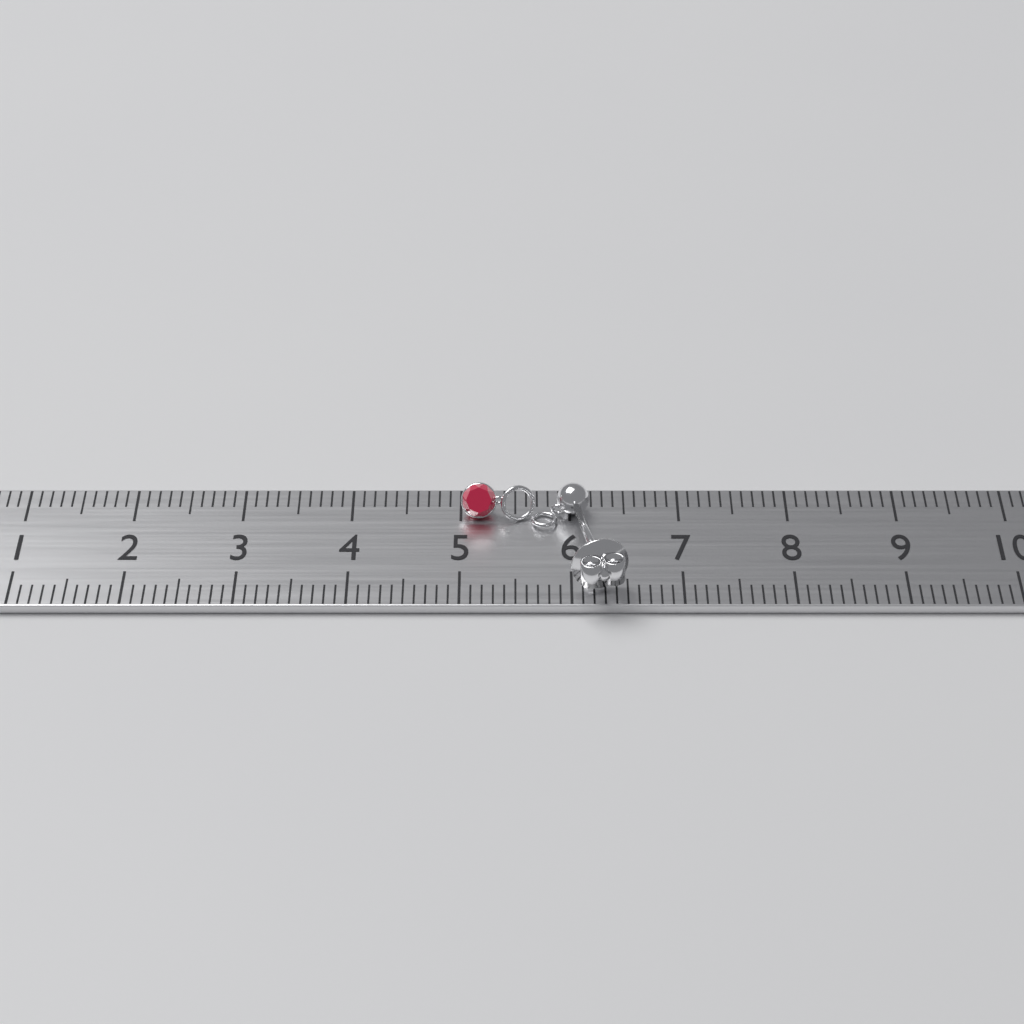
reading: 6.5 cm
